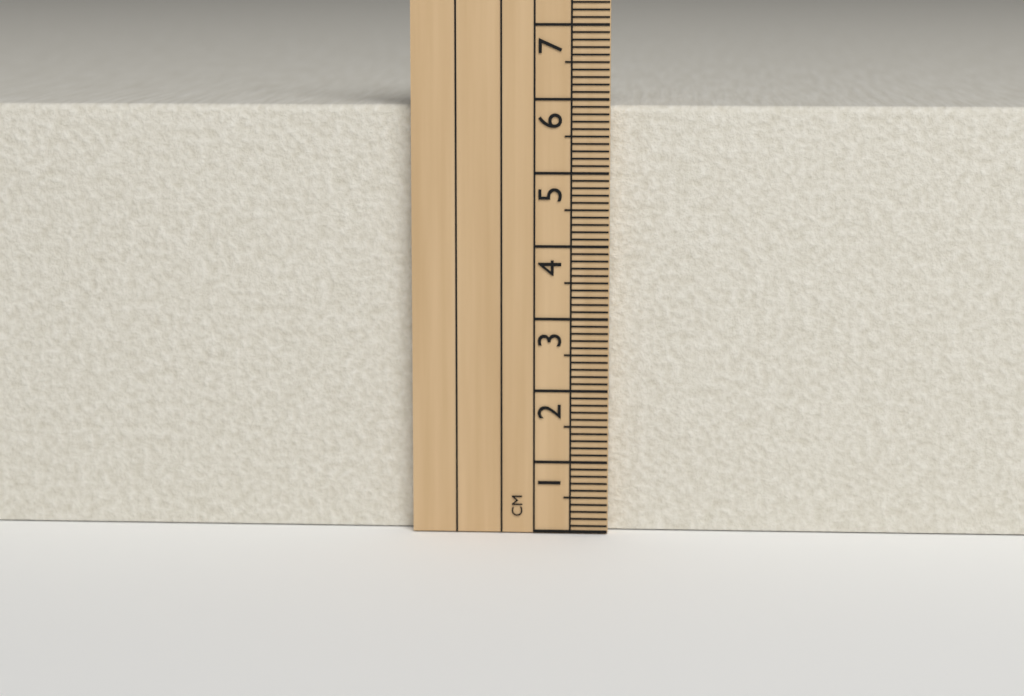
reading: 5.9 cm
